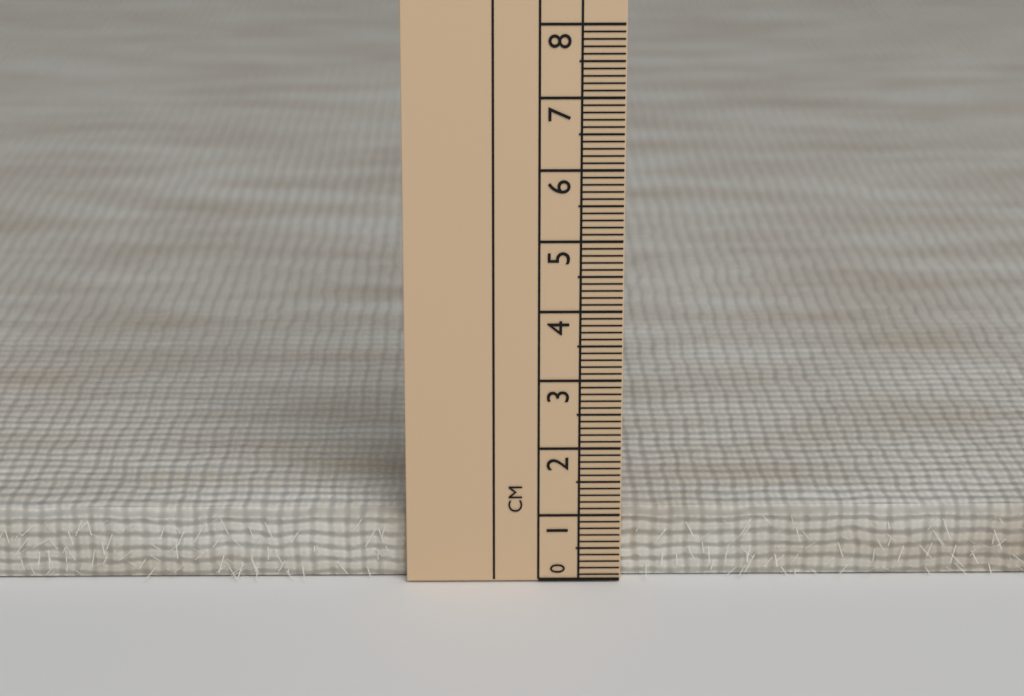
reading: 1.0 cm
